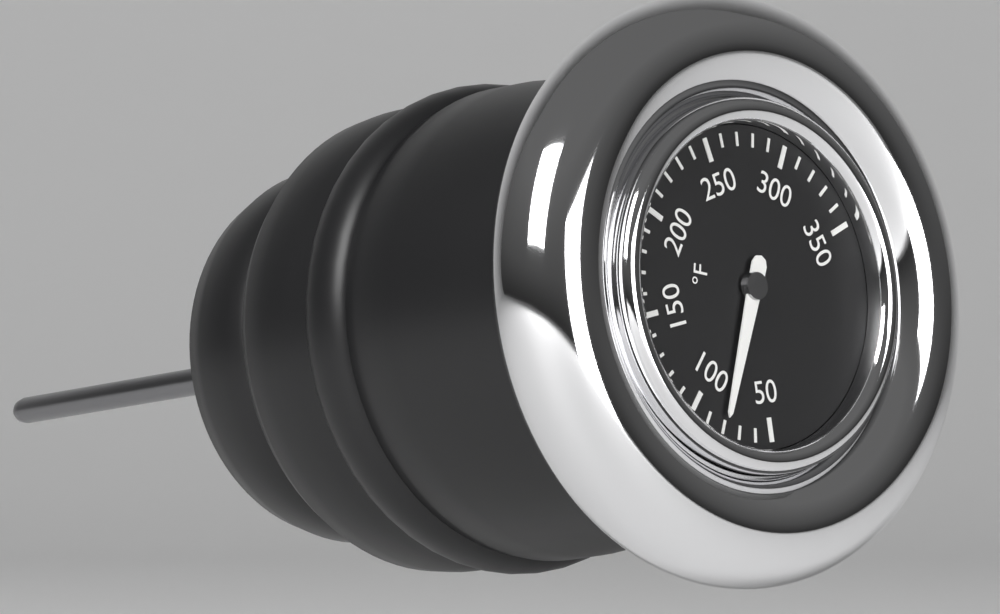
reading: 80 °F
